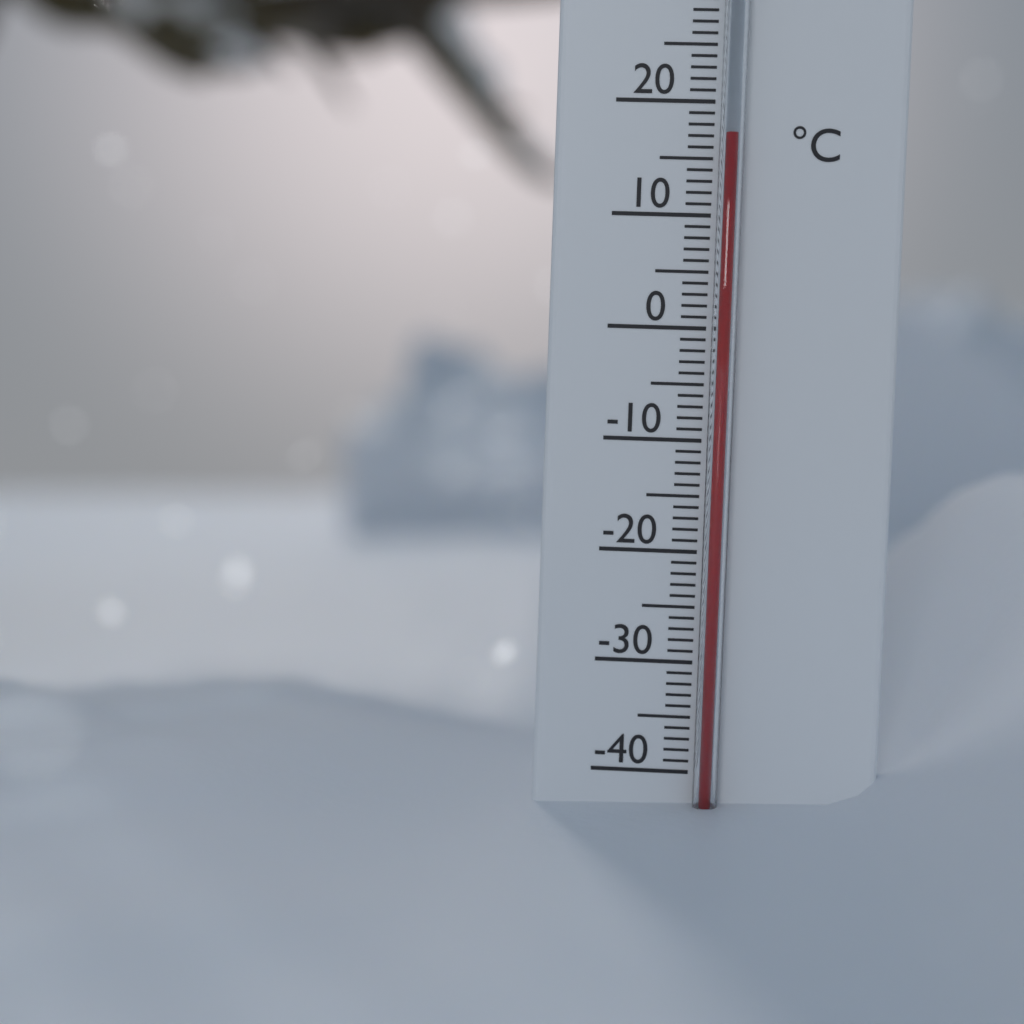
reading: 17 °C
